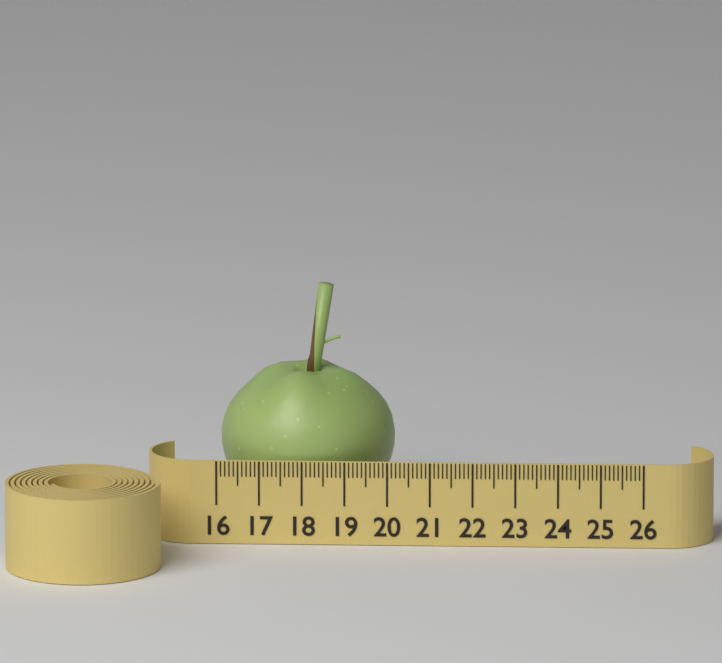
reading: 20.1 (no unit)
